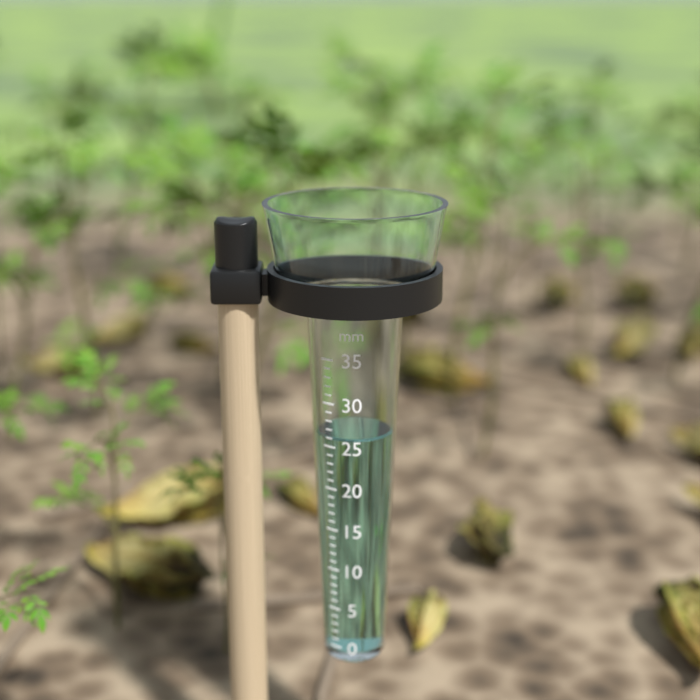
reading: 26 mm
